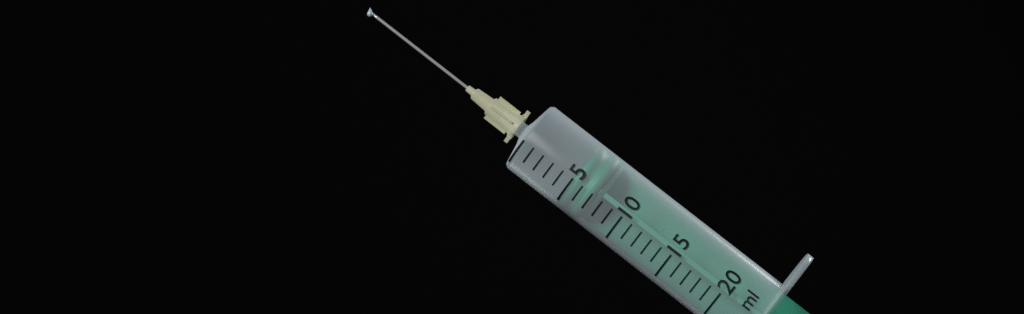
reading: 5 ml
